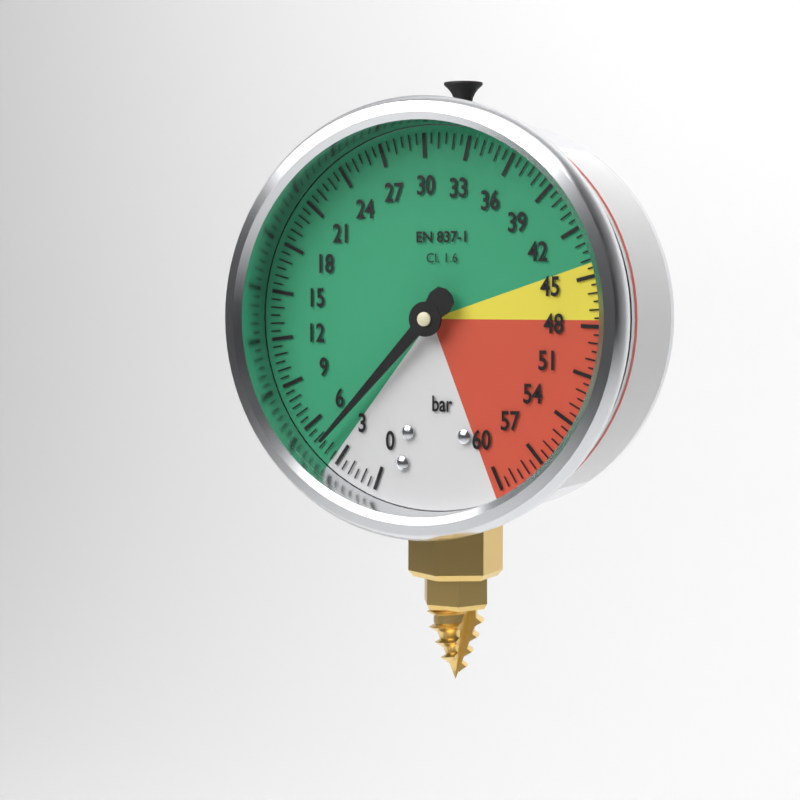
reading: 4.5 bar
